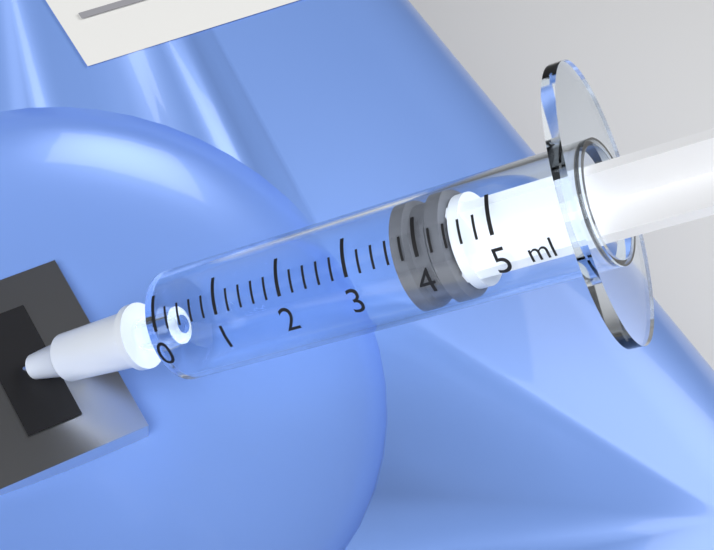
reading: 3.6 ml
